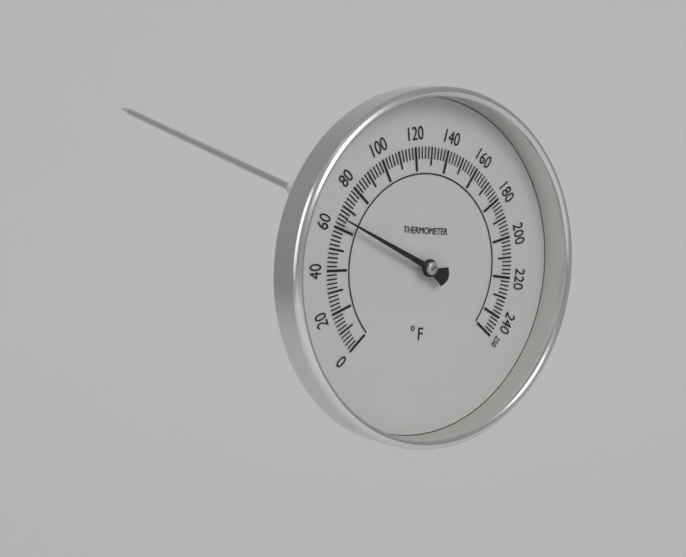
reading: 64 °F
